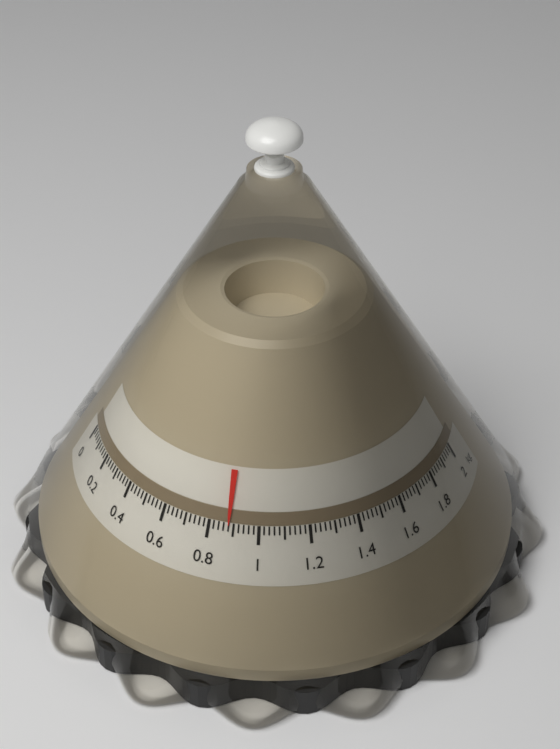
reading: 0.88 kg
